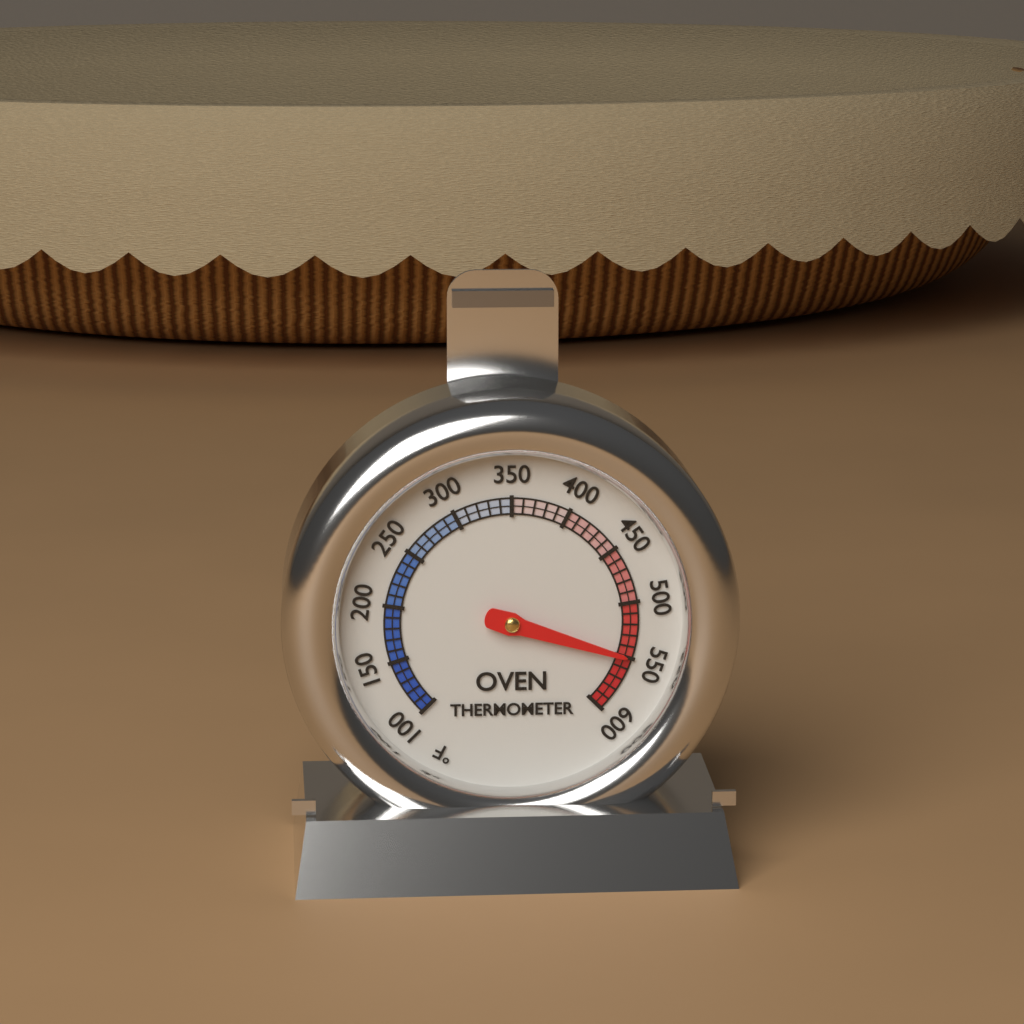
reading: 550 °F
